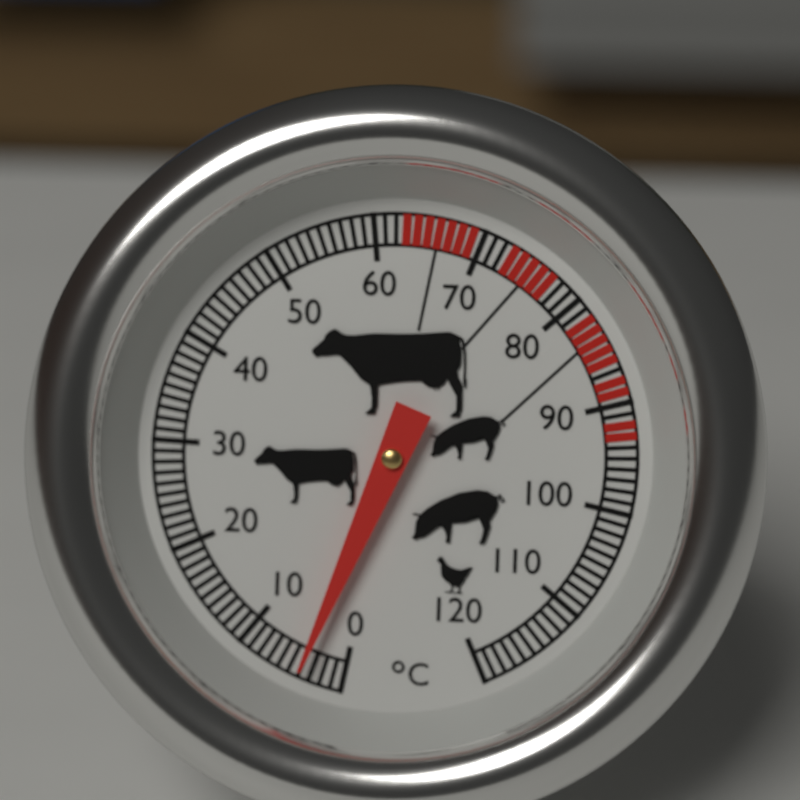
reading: 4 °C
